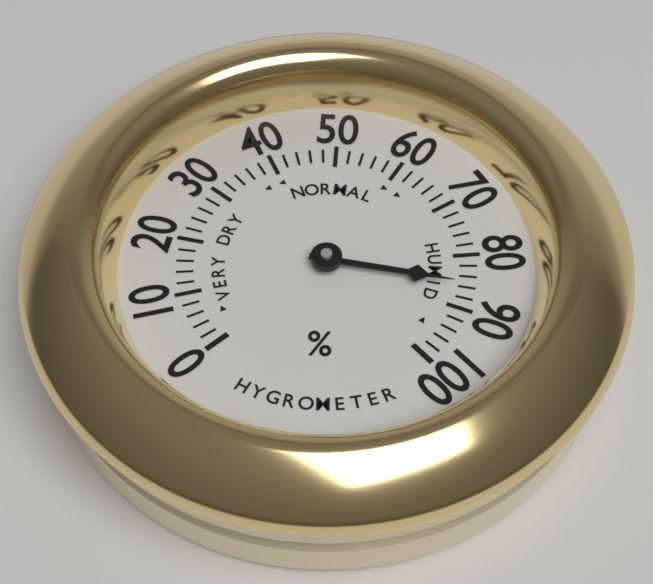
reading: 86 %
